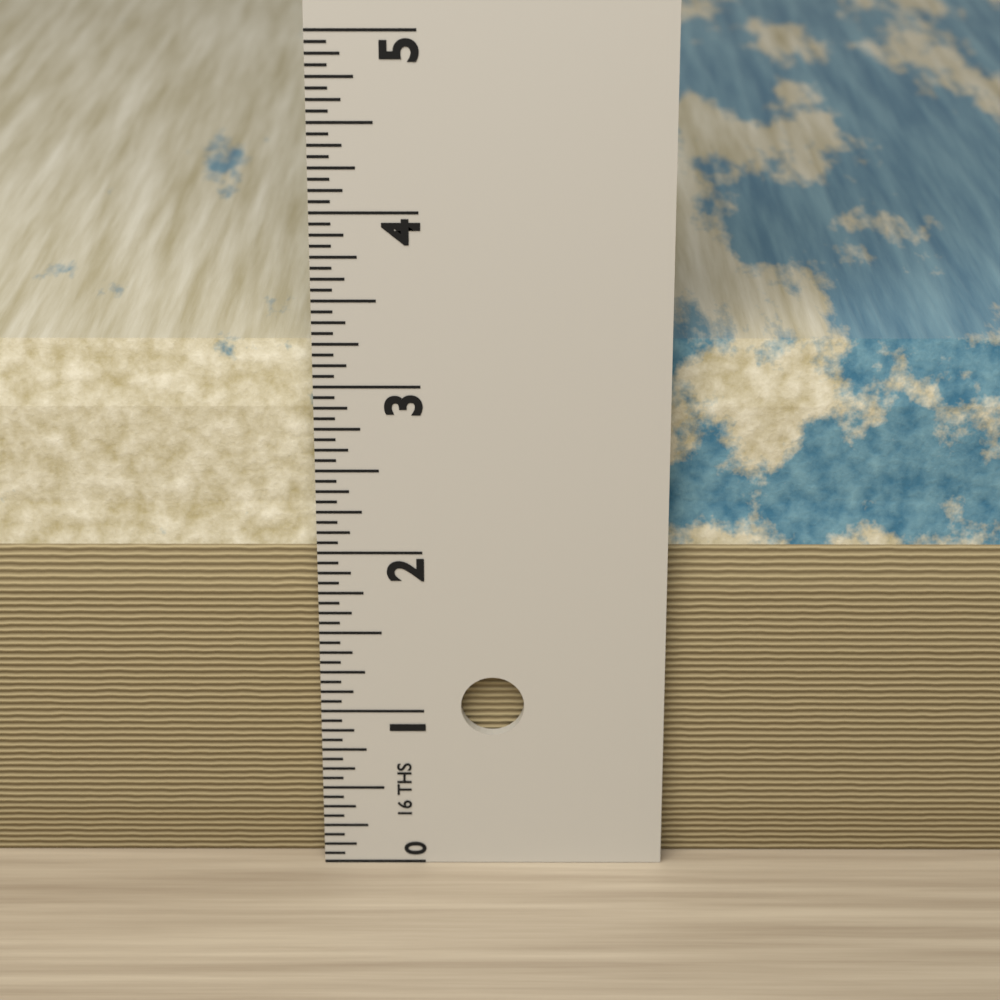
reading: 3.1875 in
